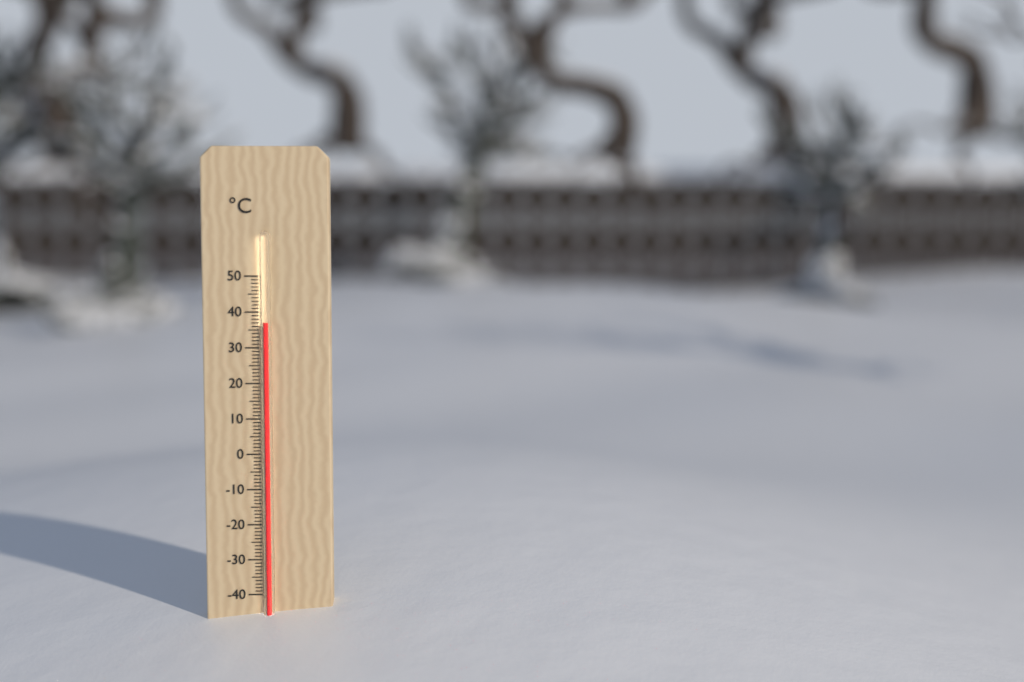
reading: 37 °C
